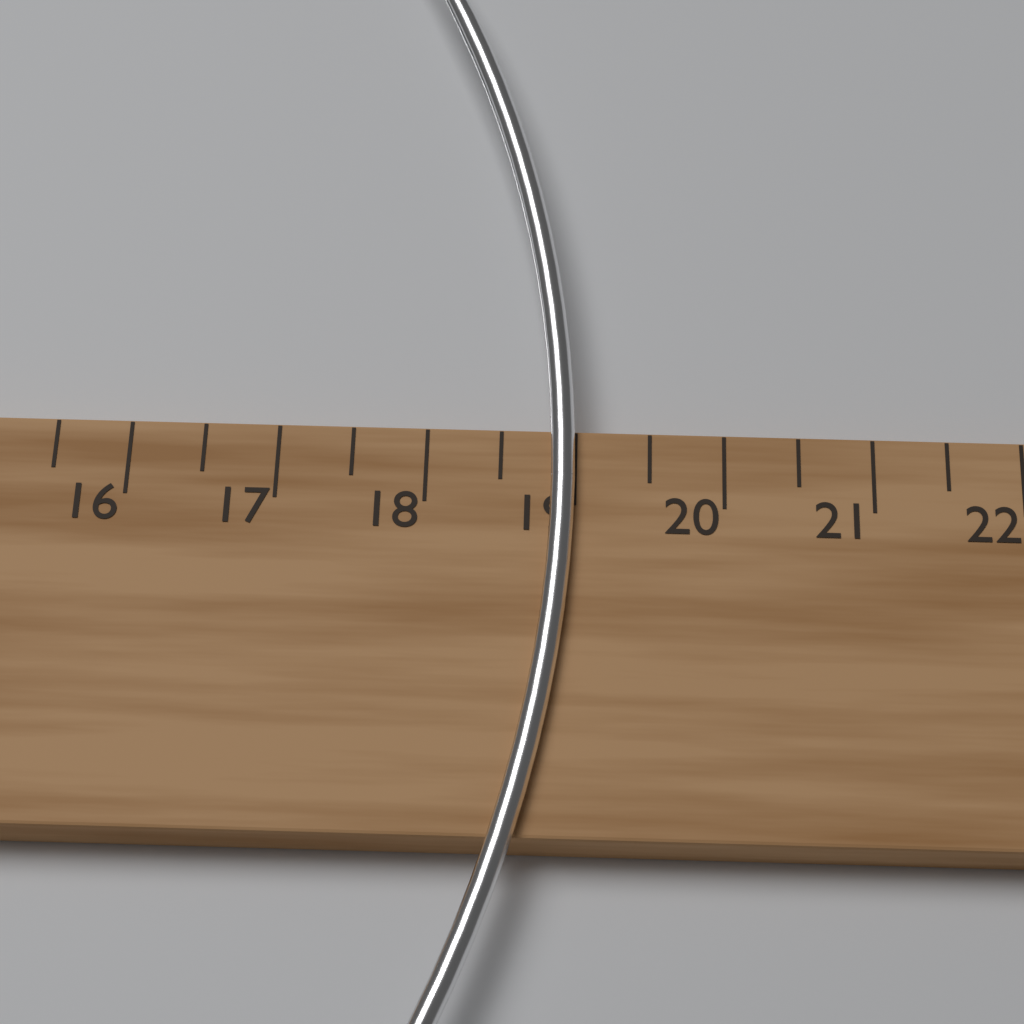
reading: 19.0 cm
